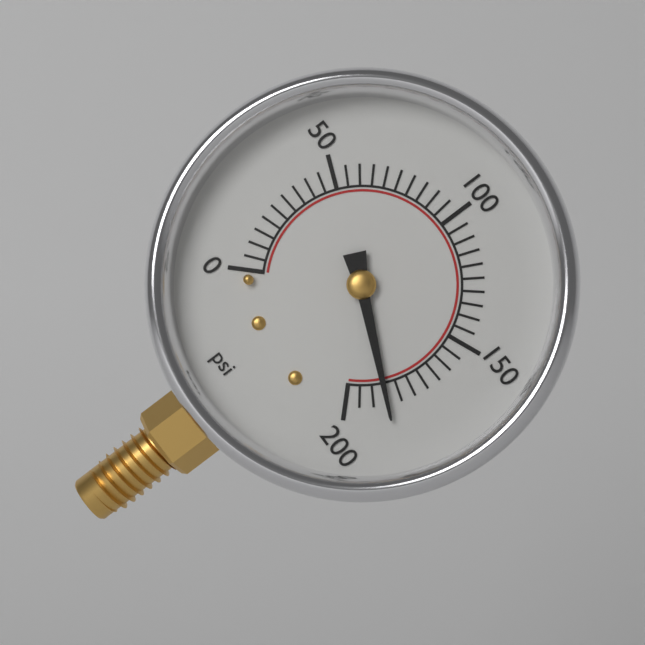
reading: 185 psi
